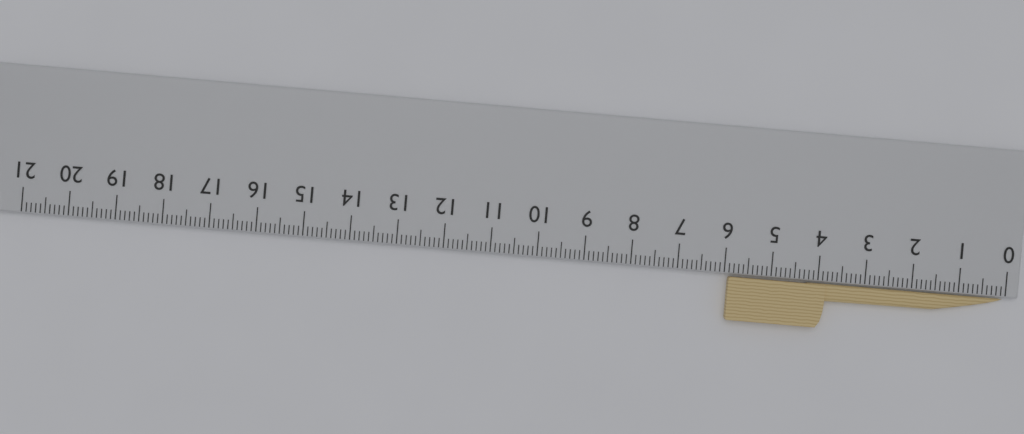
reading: 5.9 cm
